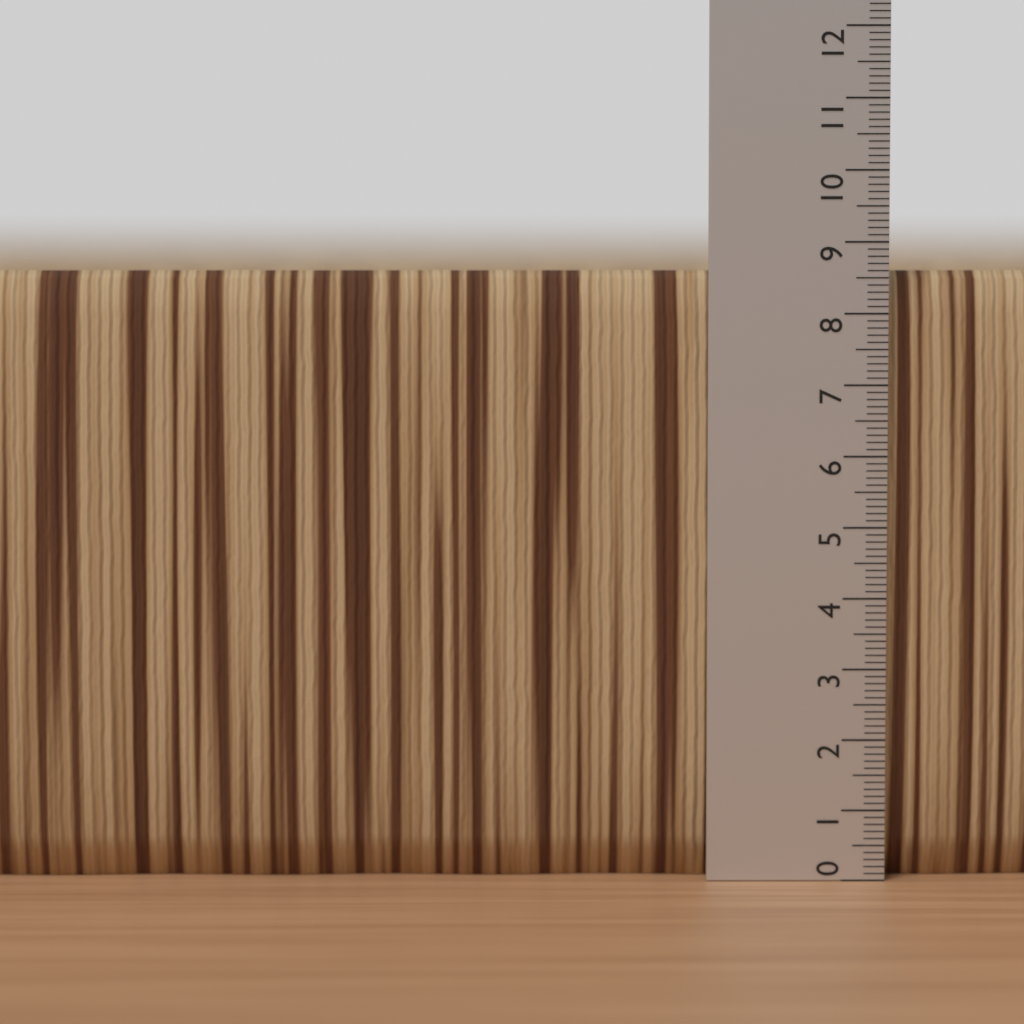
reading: 8.6 (no unit)
